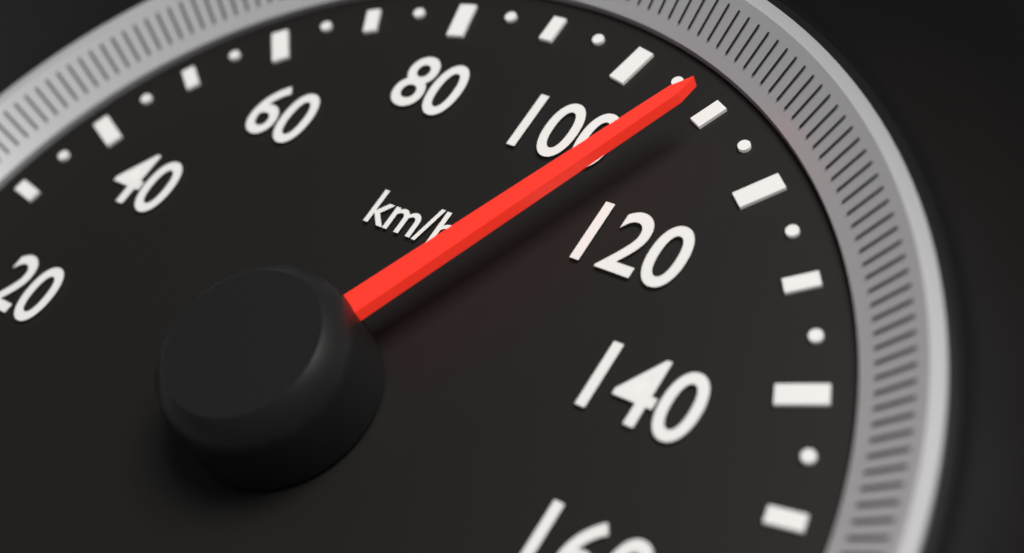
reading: 110 km/h
